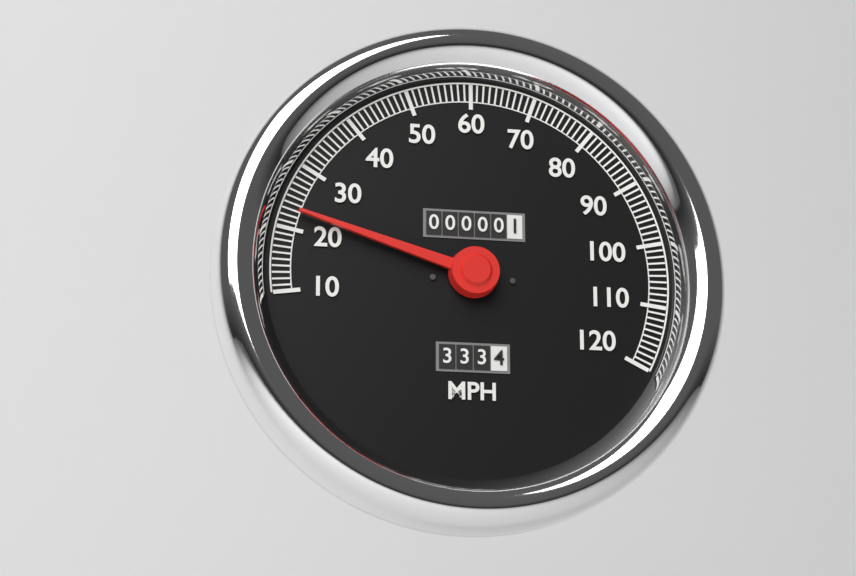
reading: 23 MPH
